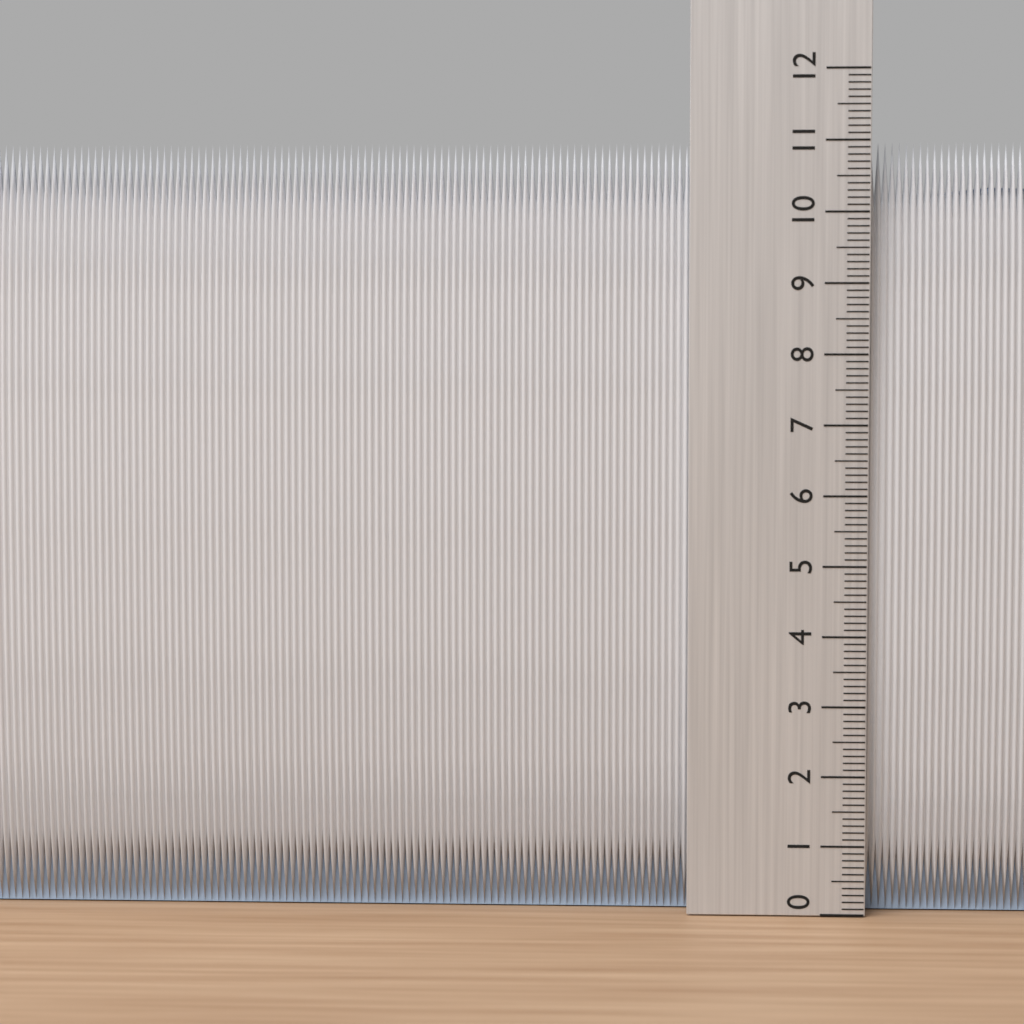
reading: 11.0 (no unit)
